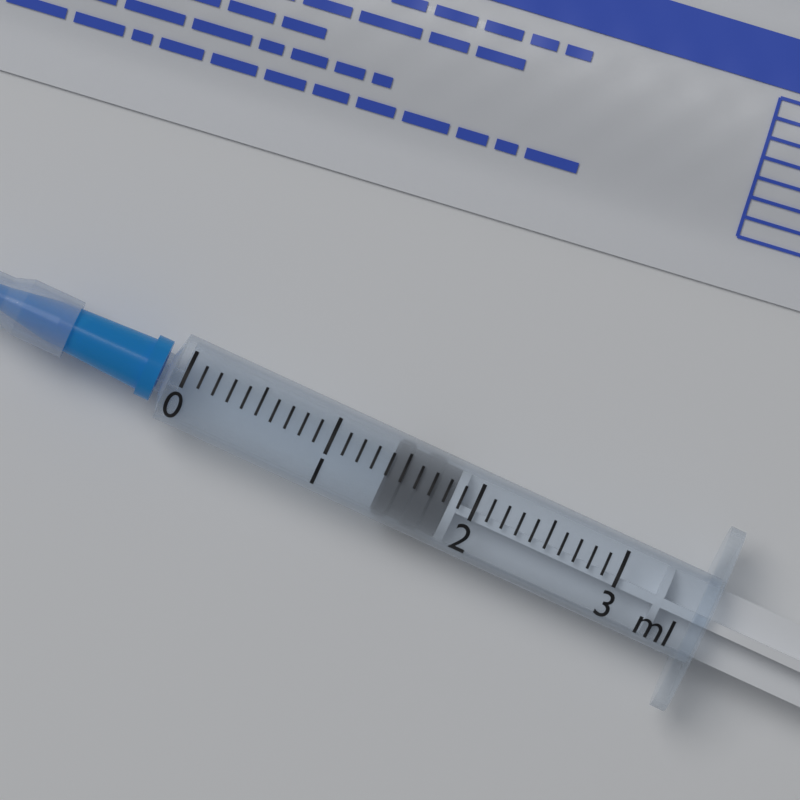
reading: 1.4 ml
